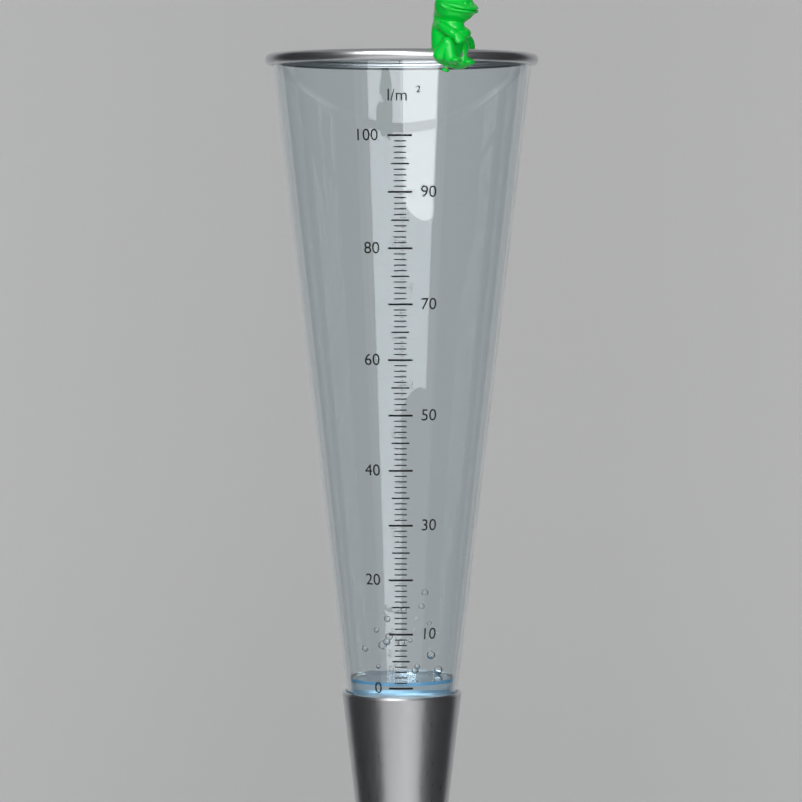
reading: 1 l/m²
